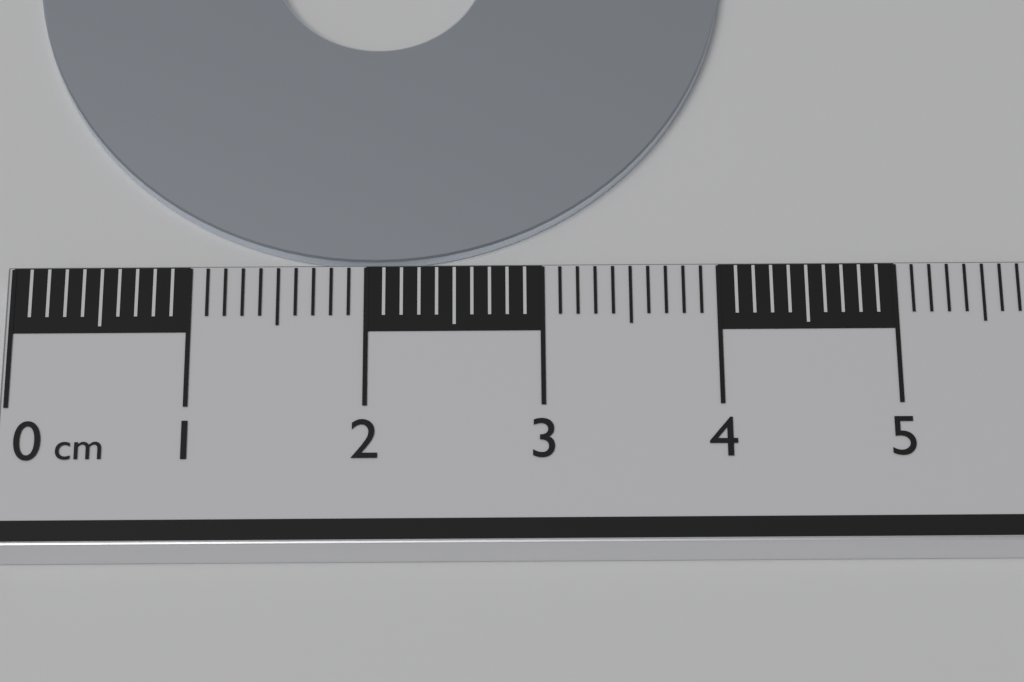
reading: 4.1 cm
